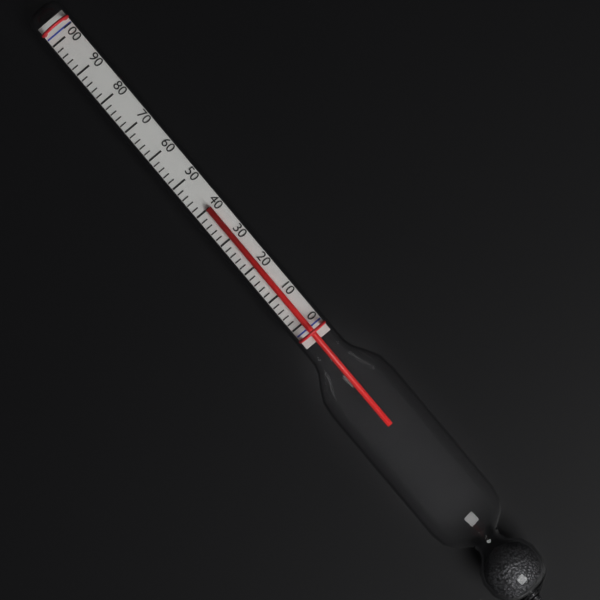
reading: 40 (no unit)
